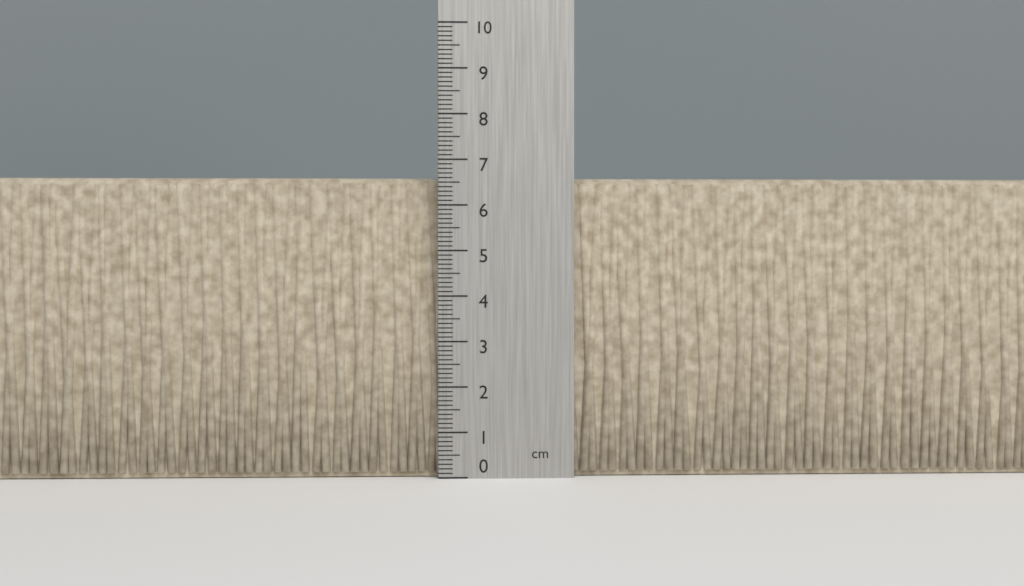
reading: 6.6 cm
